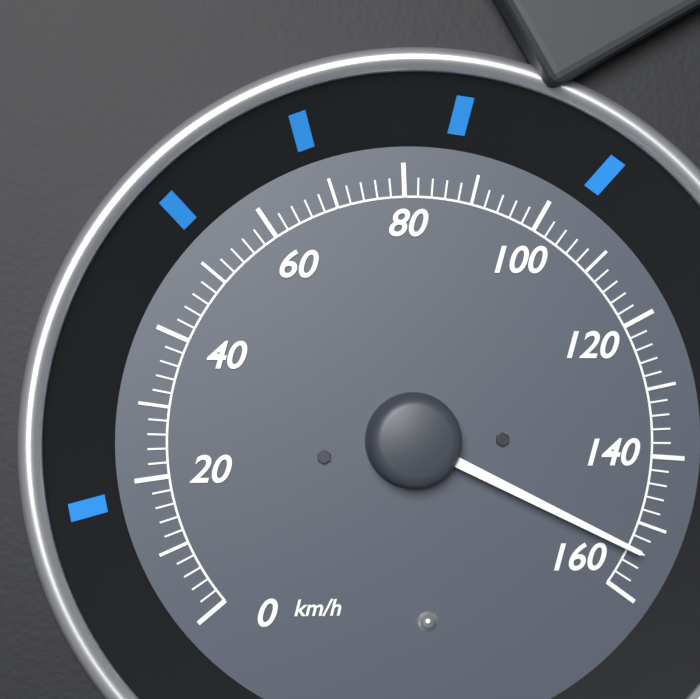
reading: 154 km/h
